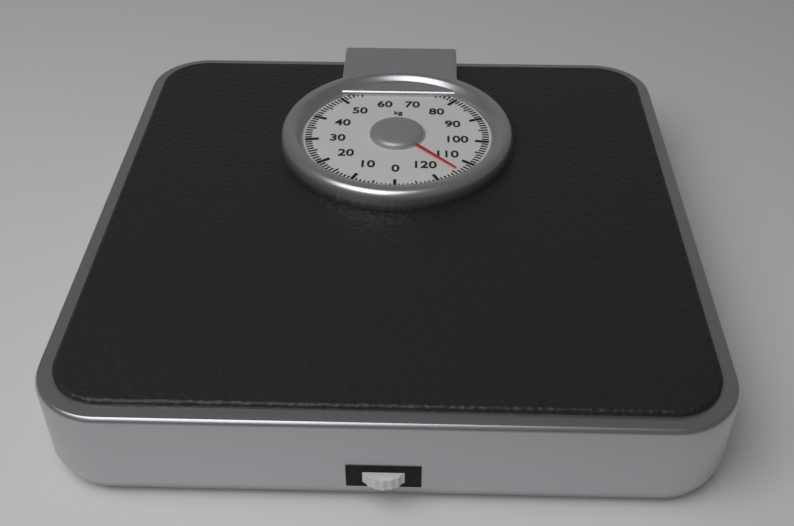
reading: 114 kg
